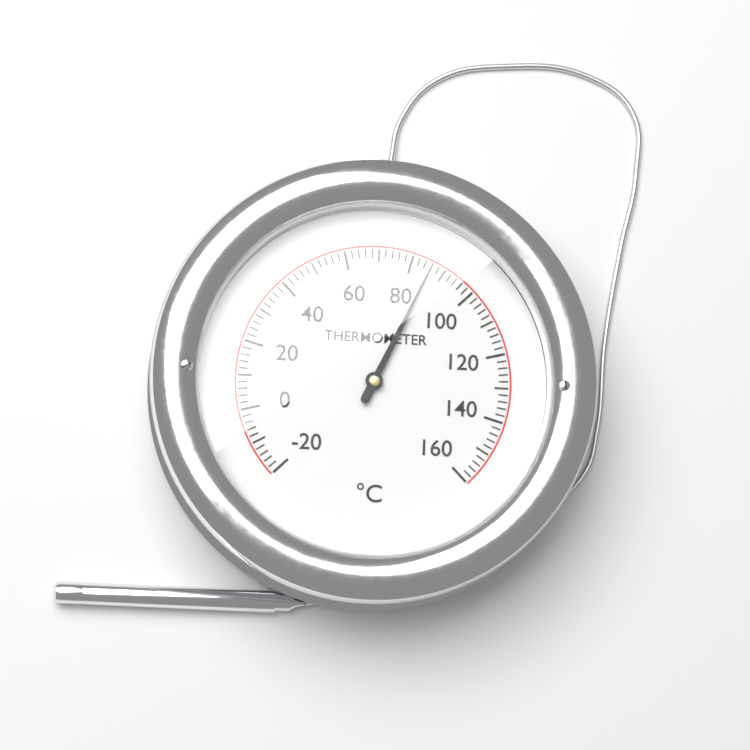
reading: 86 °C
